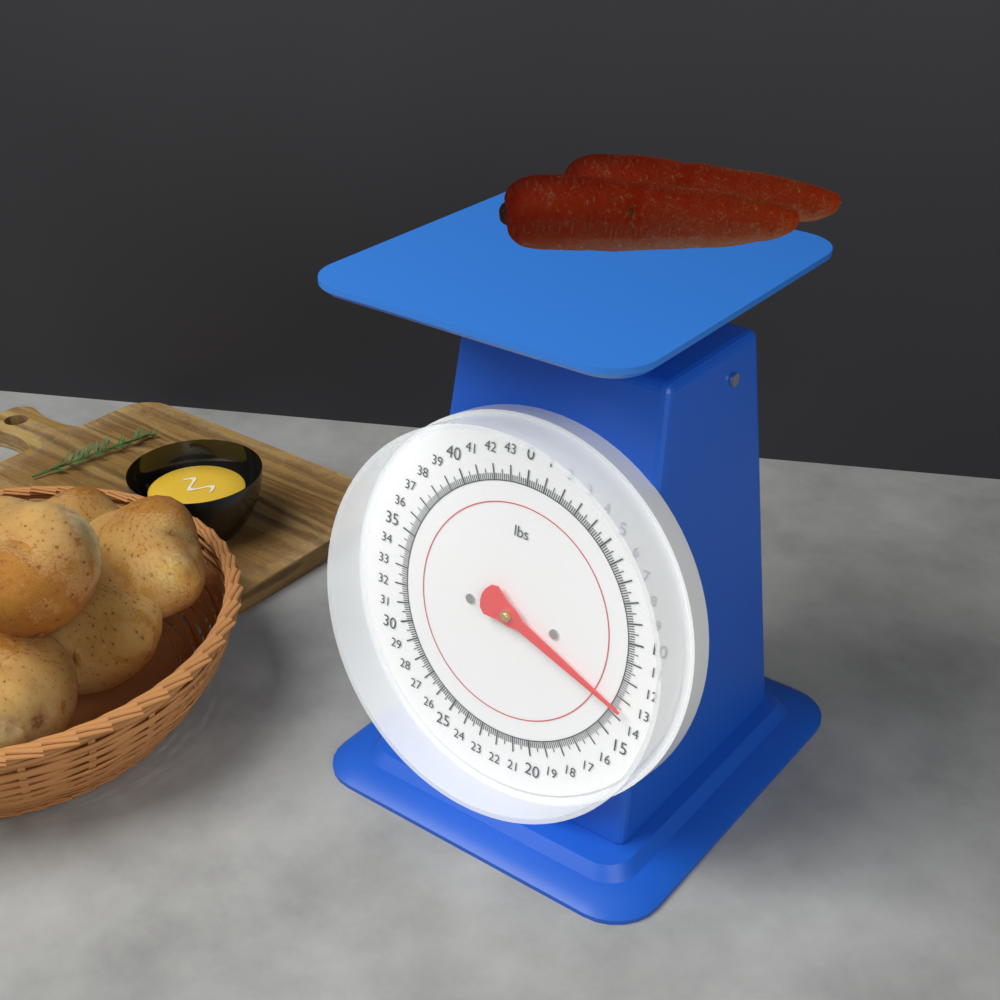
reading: 13.500 lbs
